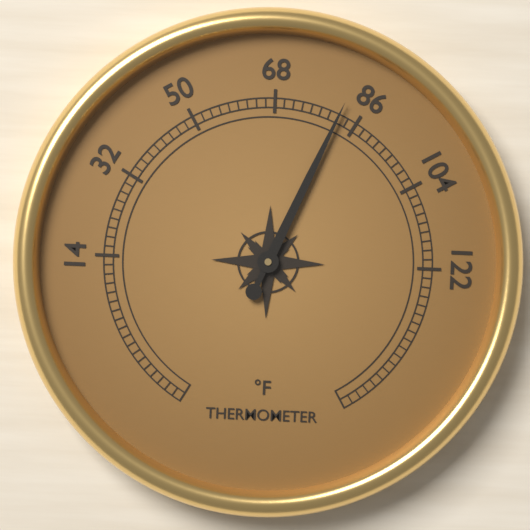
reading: 82 °F
